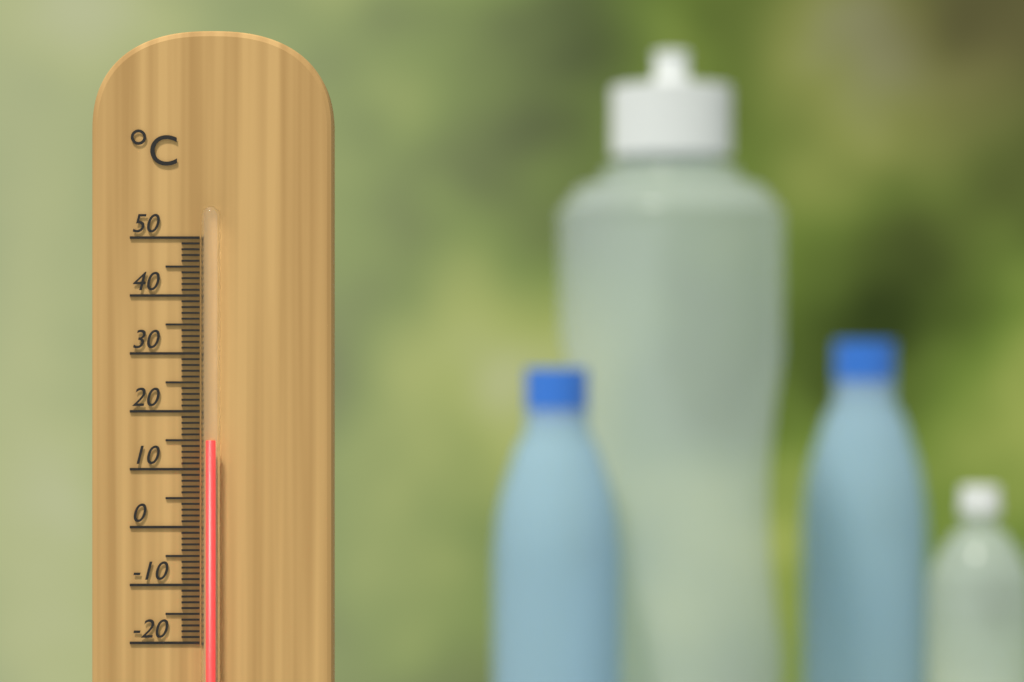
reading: 15 °C
